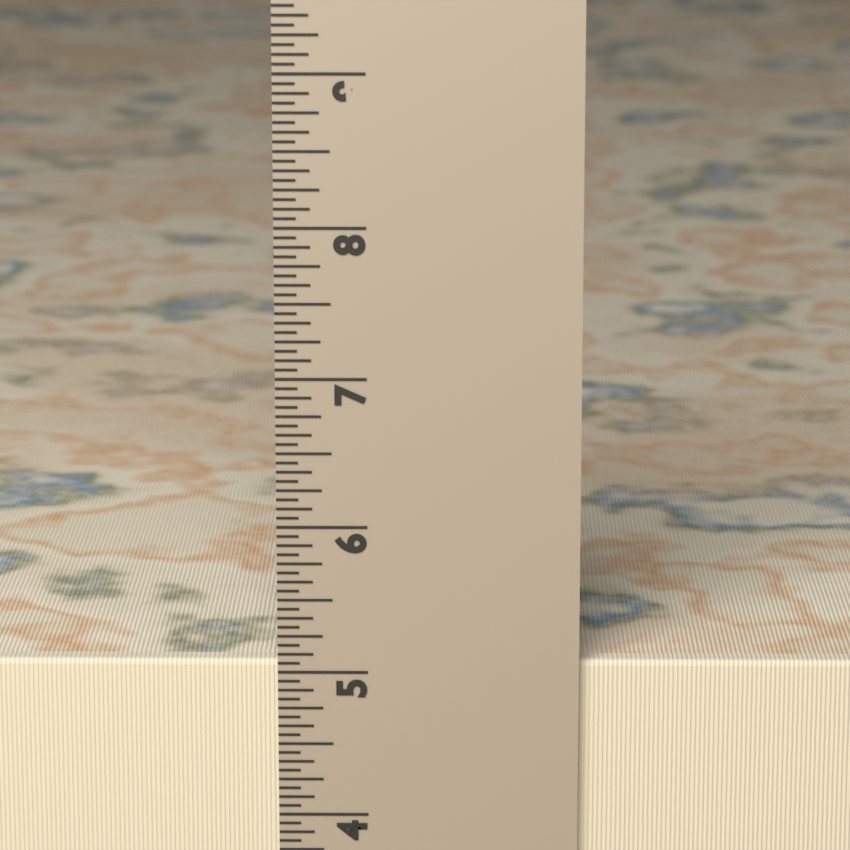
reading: 5.0625 in
